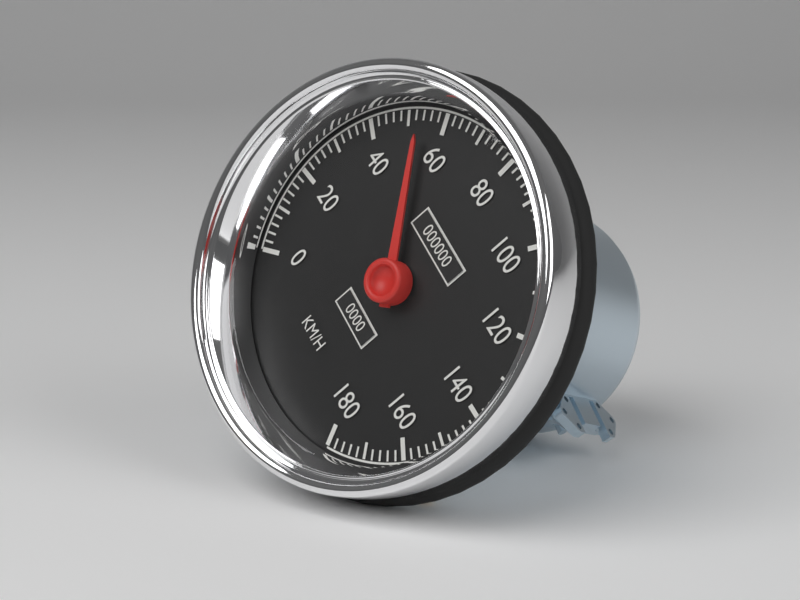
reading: 54 km/h
